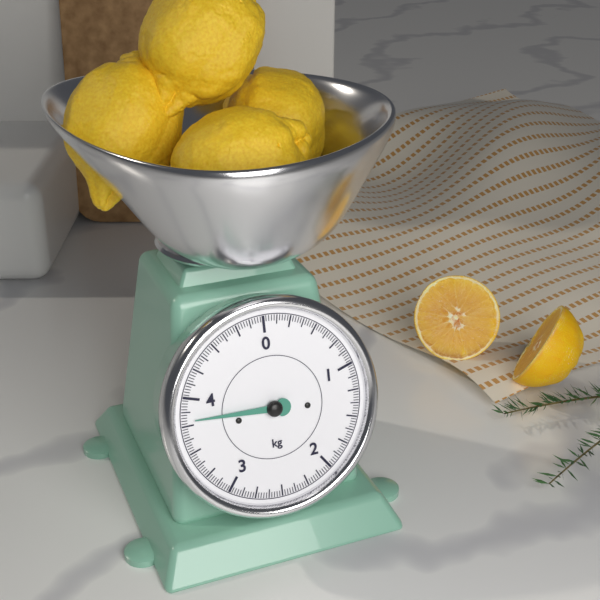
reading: 3.800 kg
